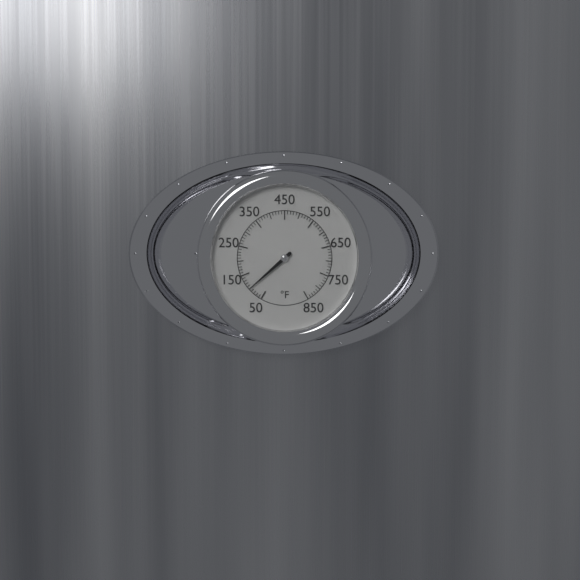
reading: 100 °F
